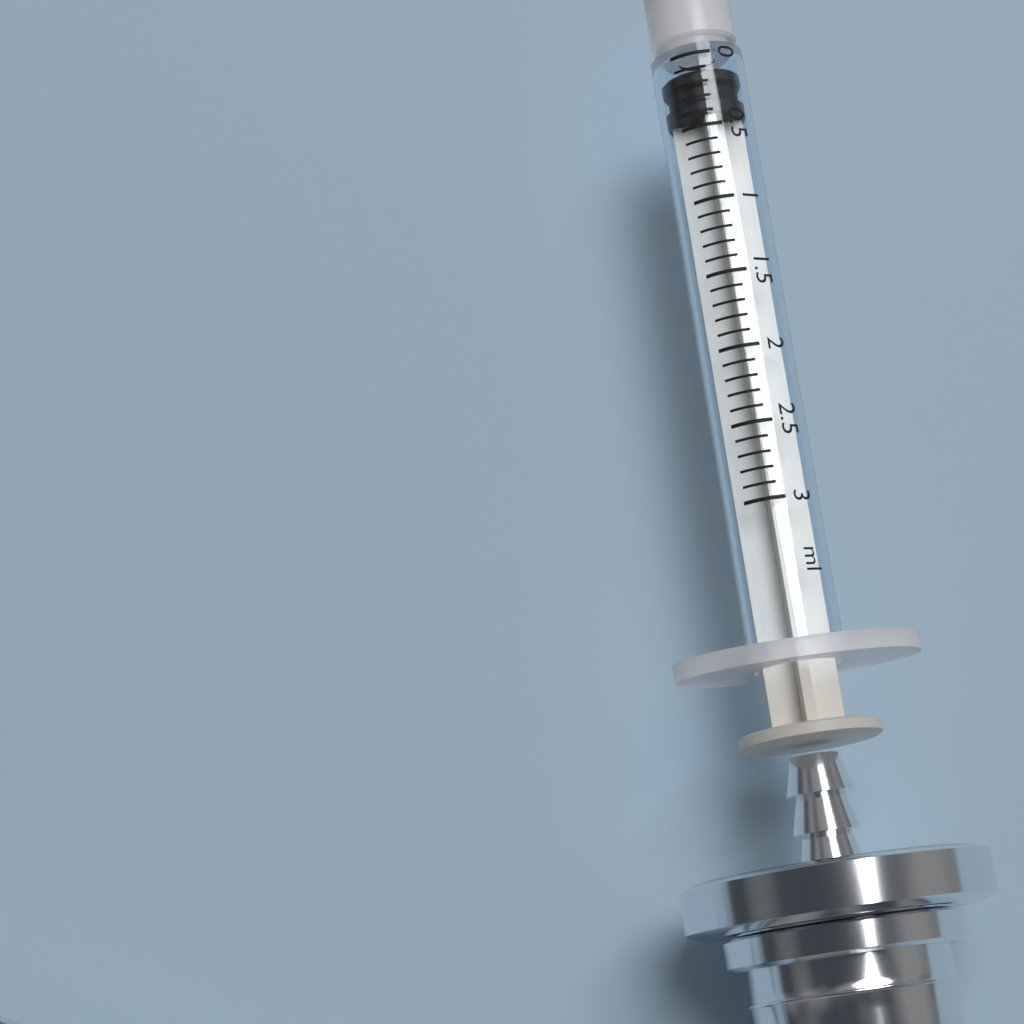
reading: 0.1 ml
